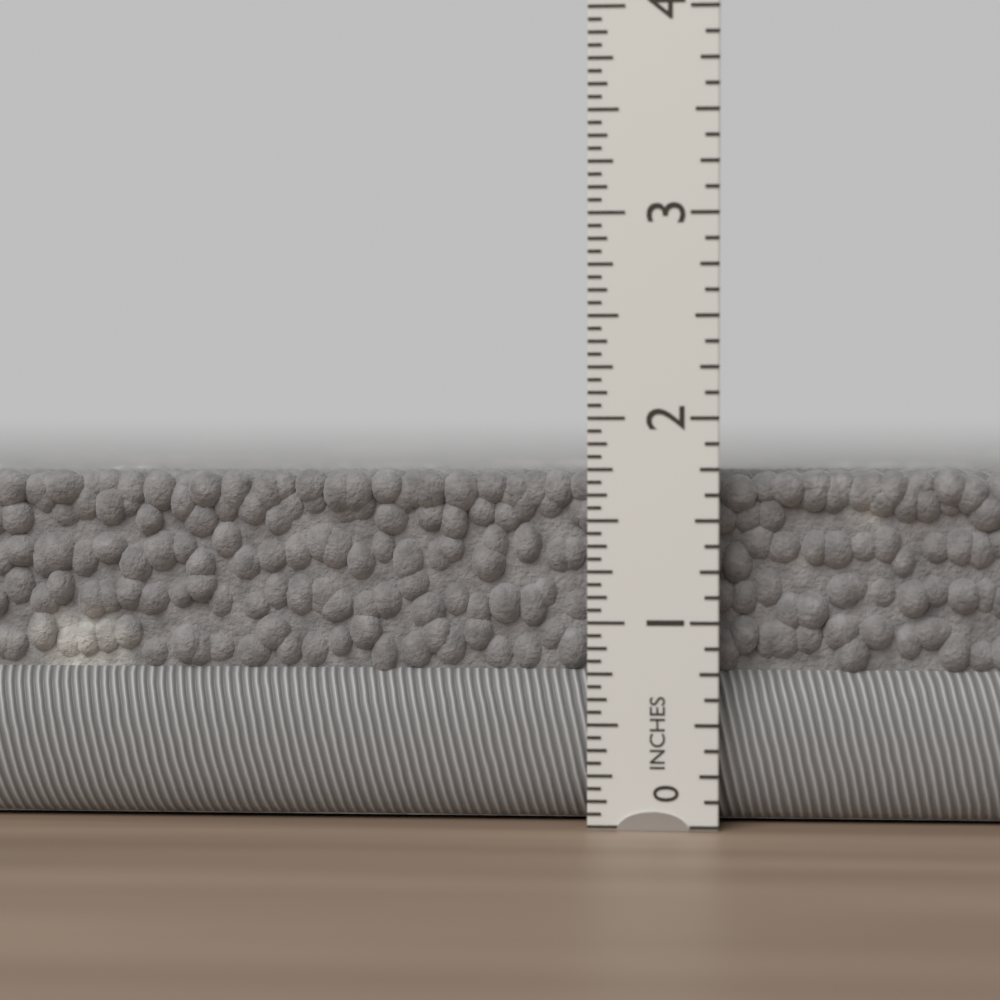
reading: 1.7500 in
